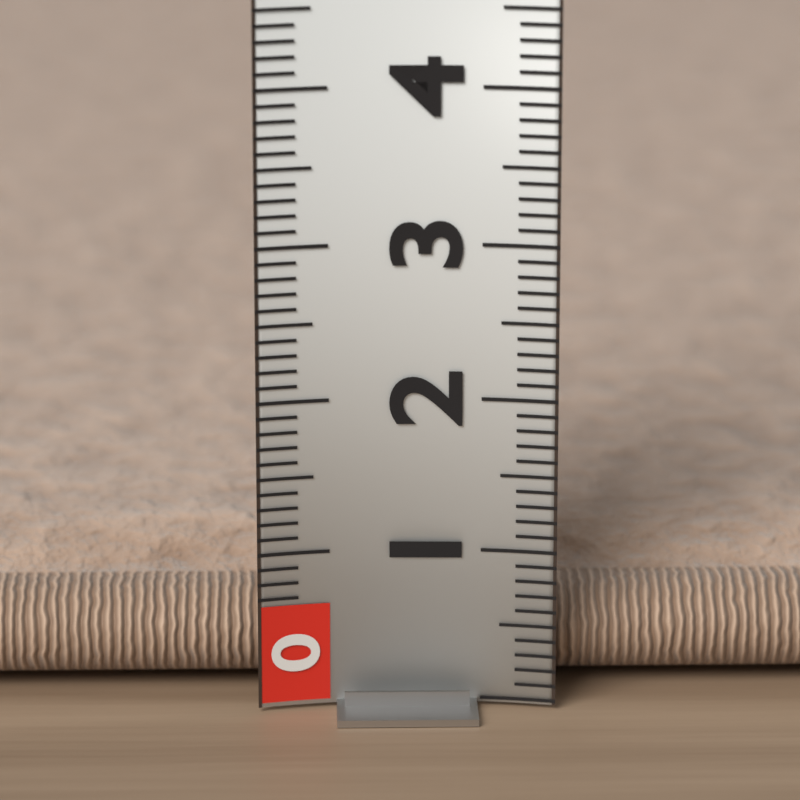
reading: 0.8 (no unit)
